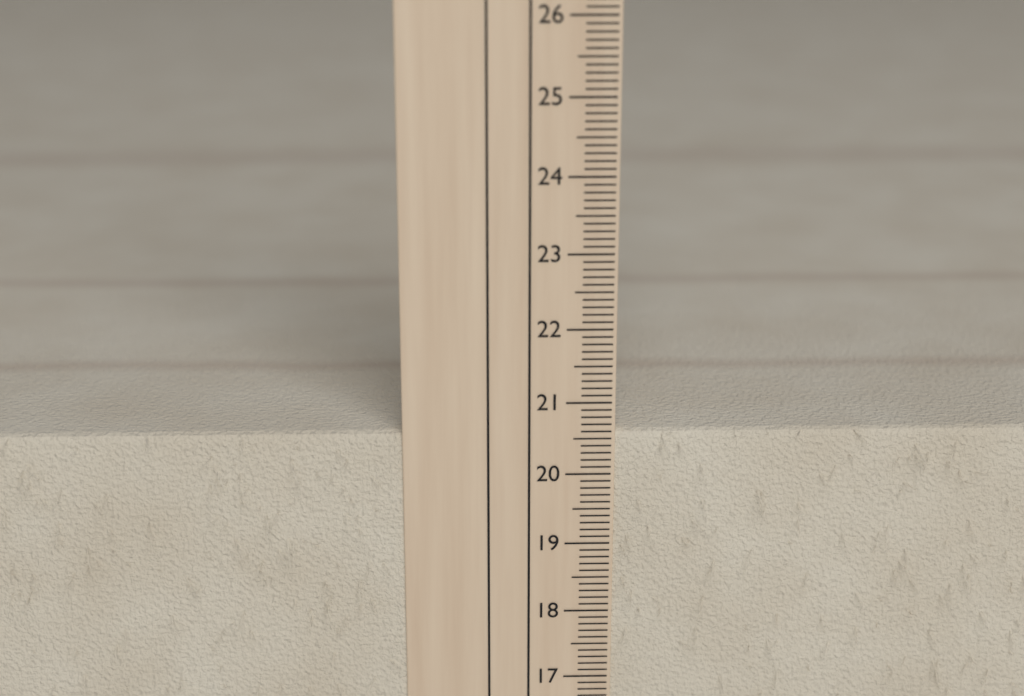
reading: 20.6 cm
